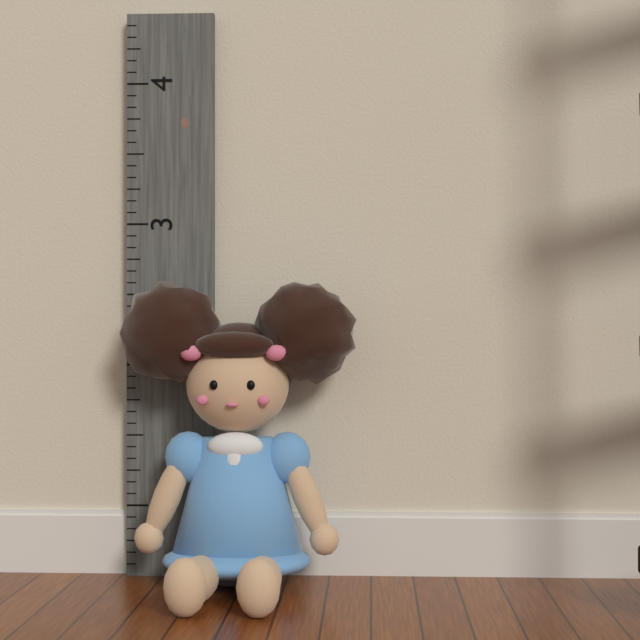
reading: 2.583333 (no unit)
